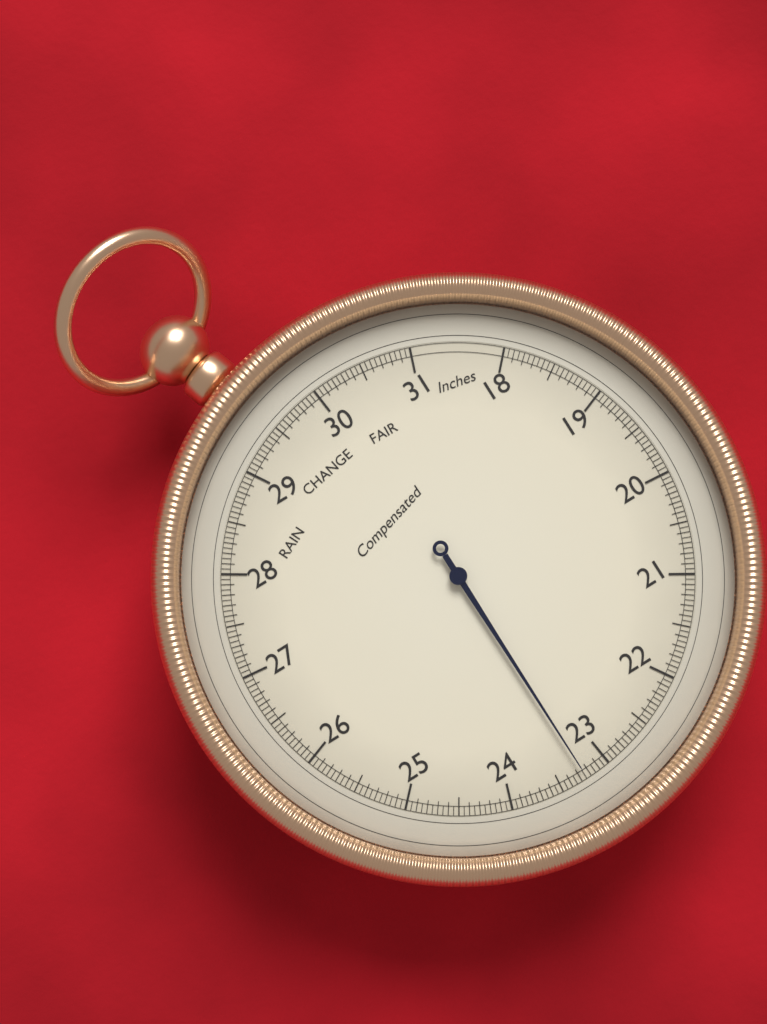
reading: 23.25 inHg
